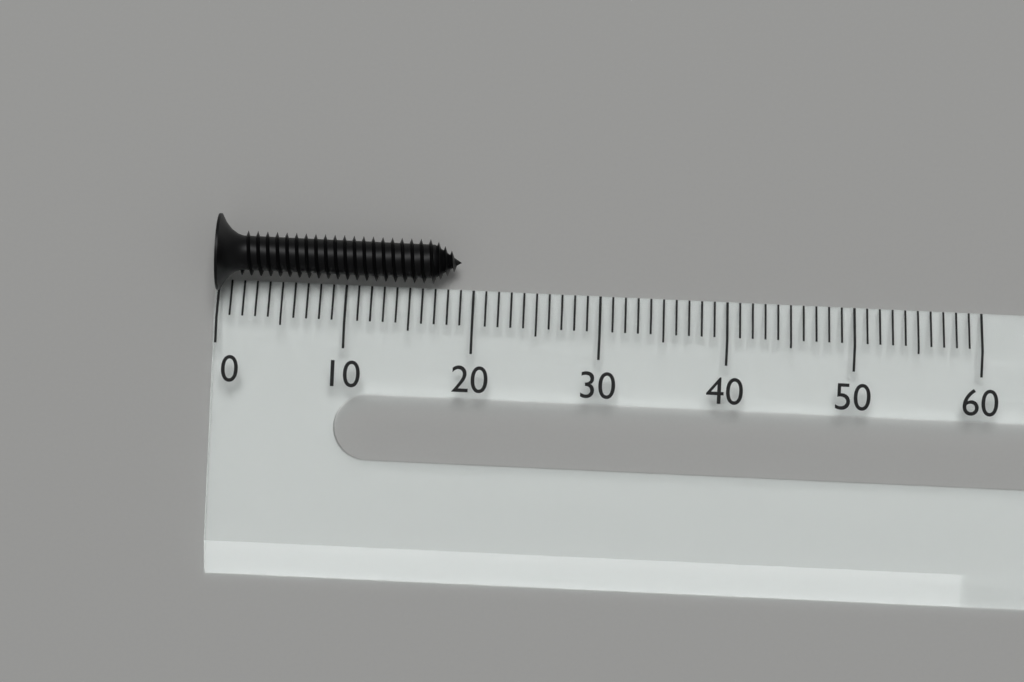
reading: 19 (no unit)
